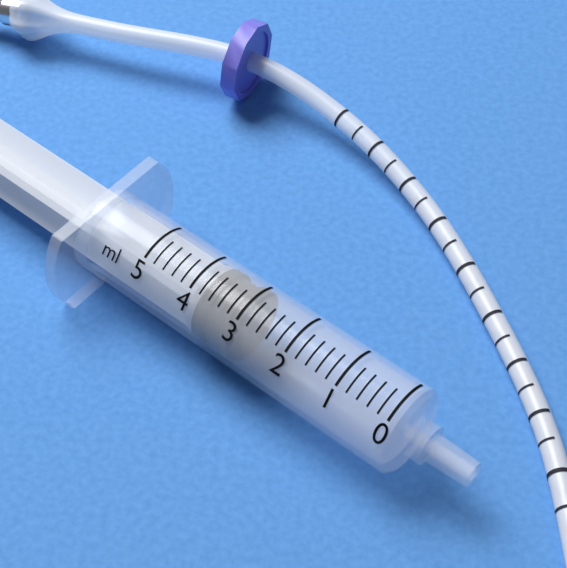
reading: 3.0 ml
